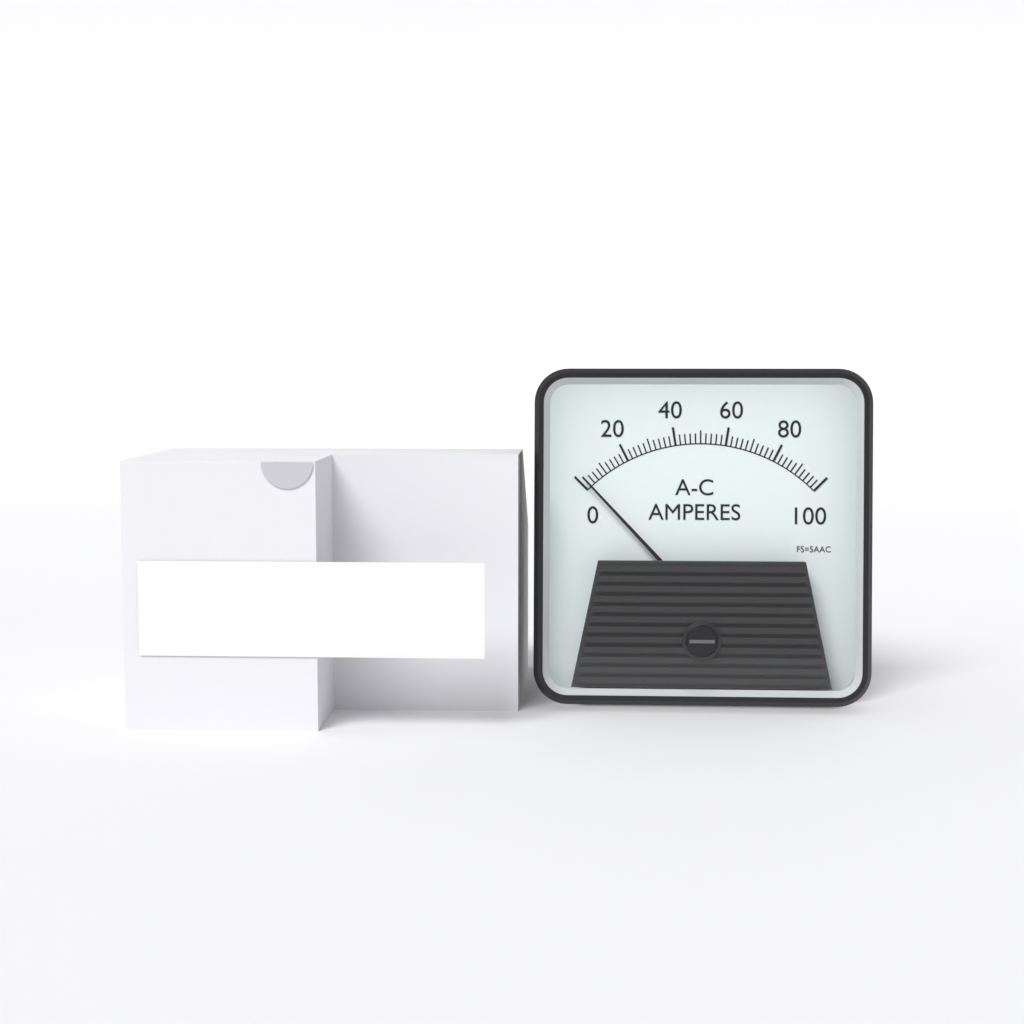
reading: 2 A
